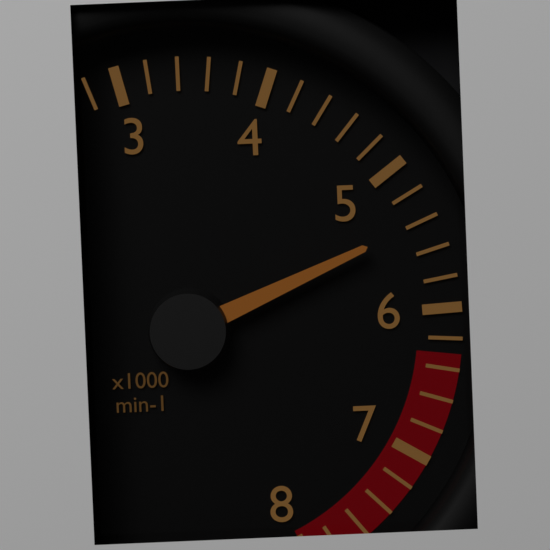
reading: 5400 min-1
